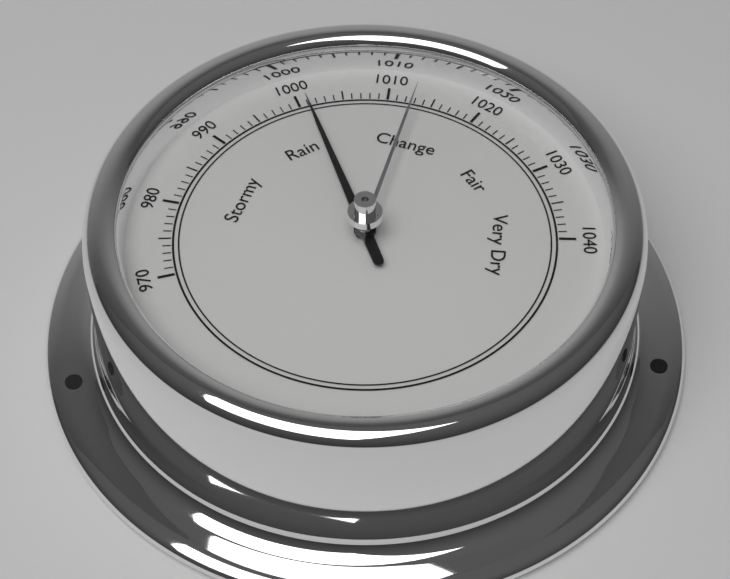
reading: 1001 (no unit)
